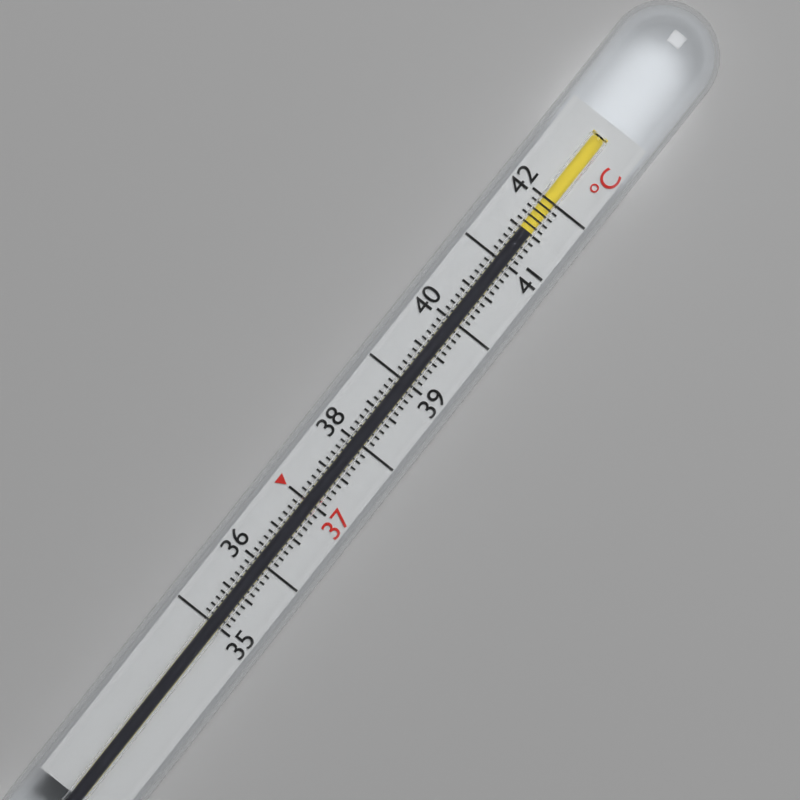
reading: 41.5 °C
